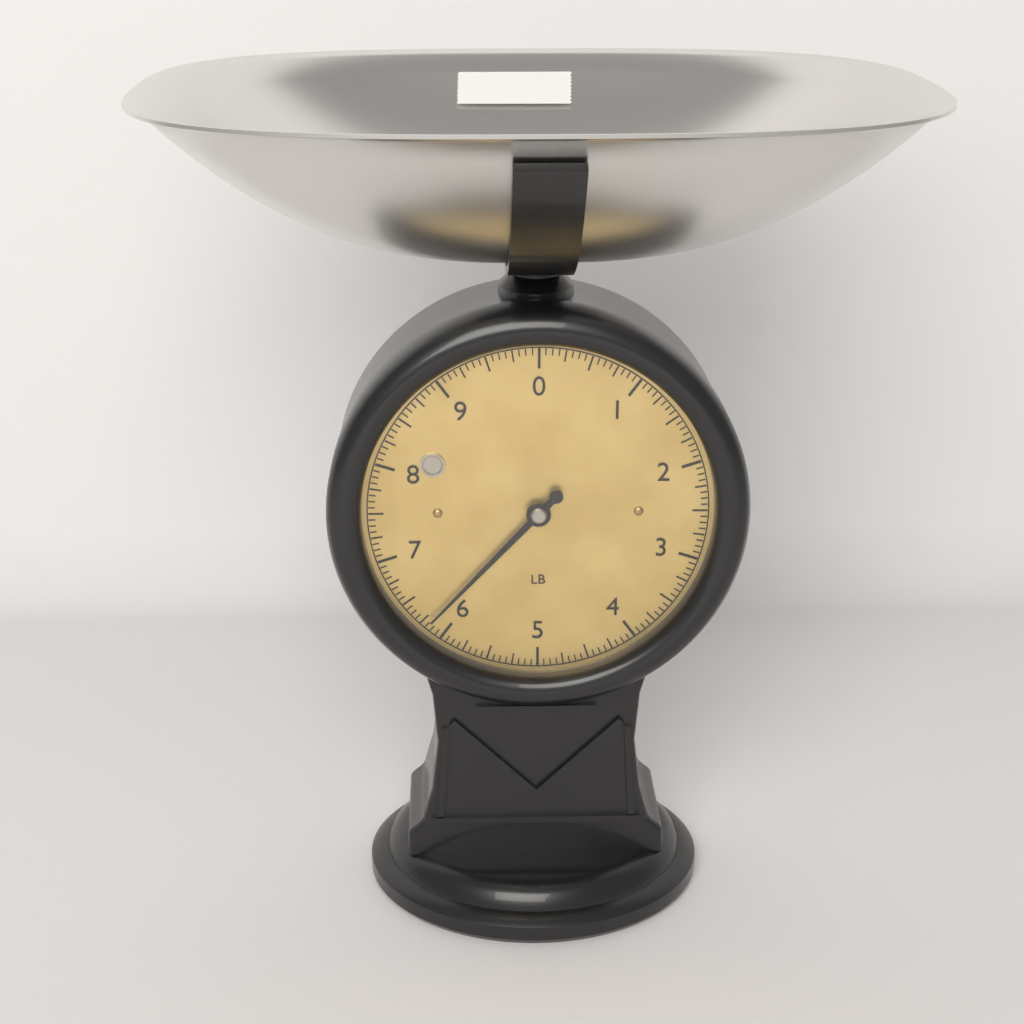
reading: 6.1875 lb
